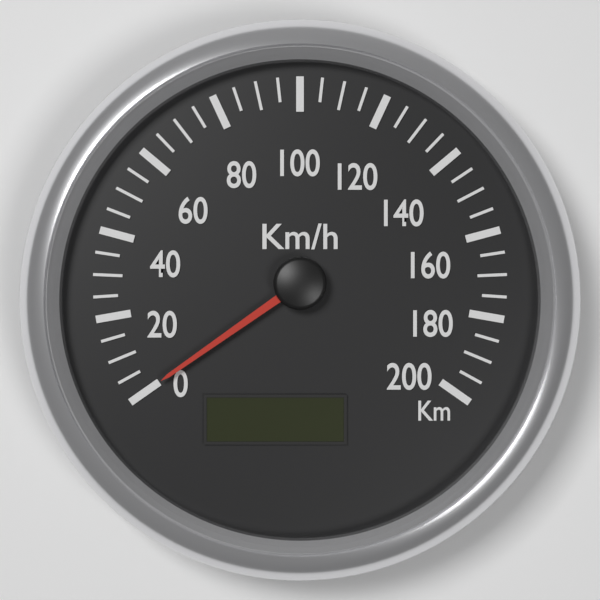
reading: 0 km/h
